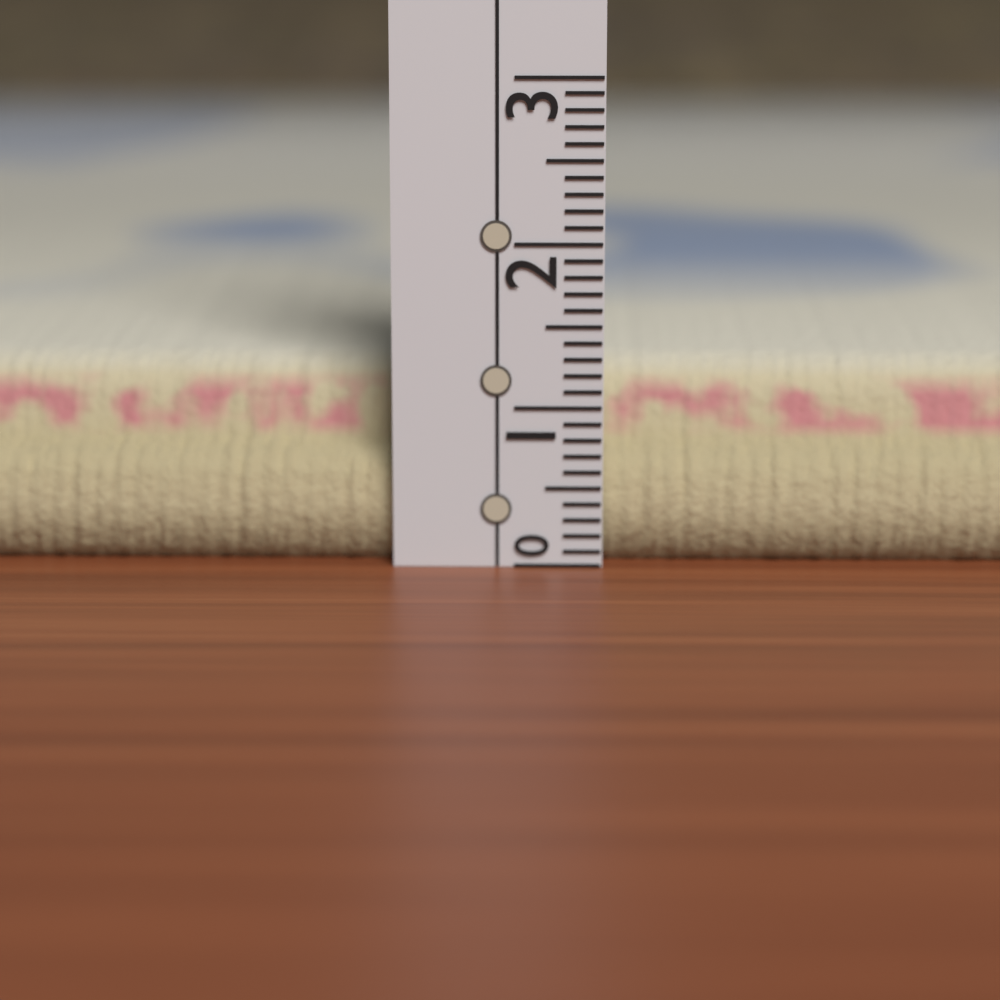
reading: 1.2 (no unit)
